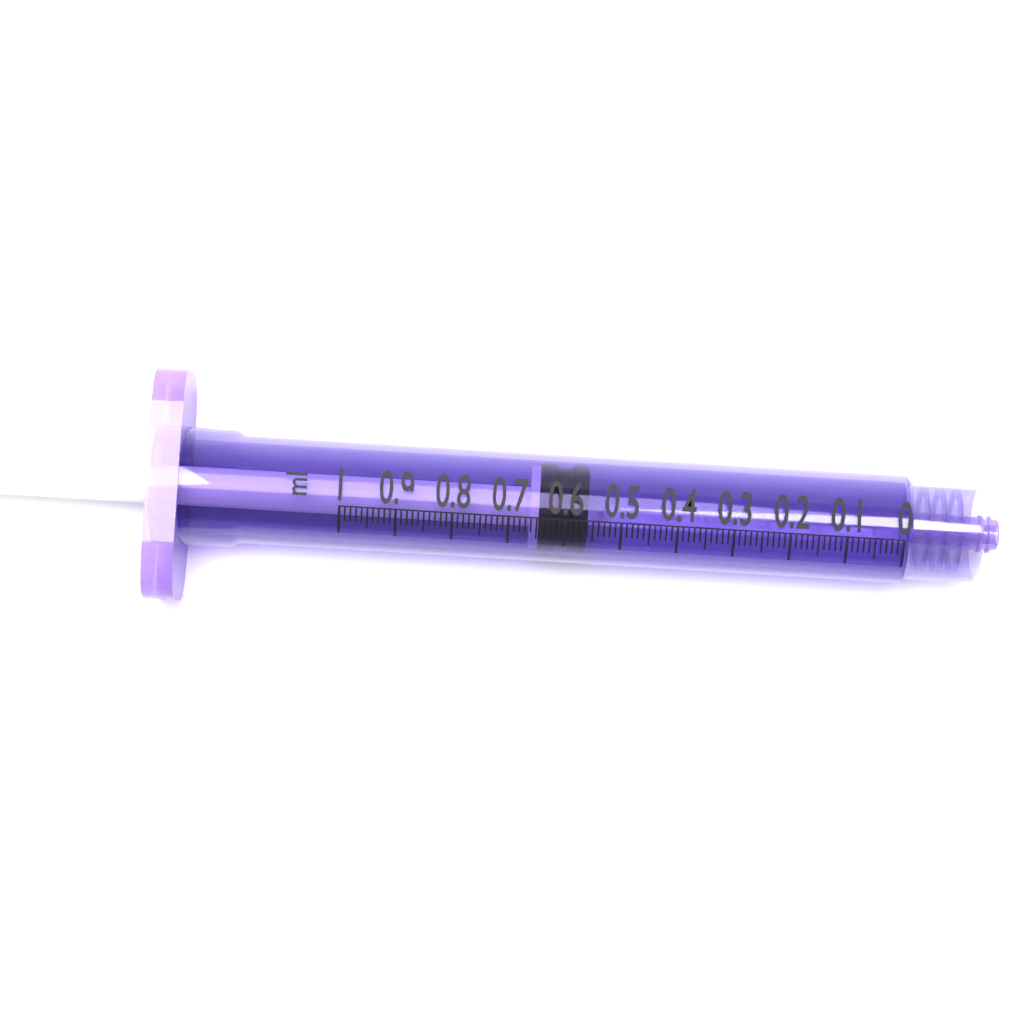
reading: 0.56 ml
